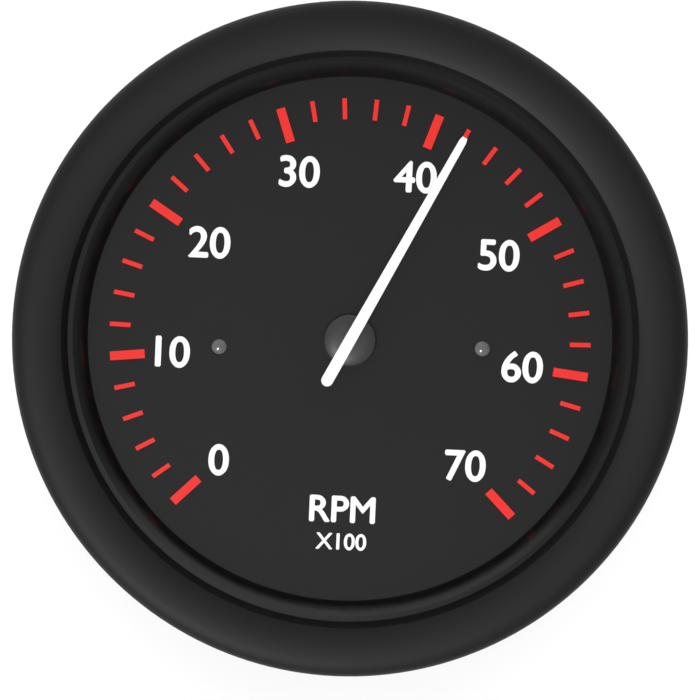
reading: 42 RPM x100
